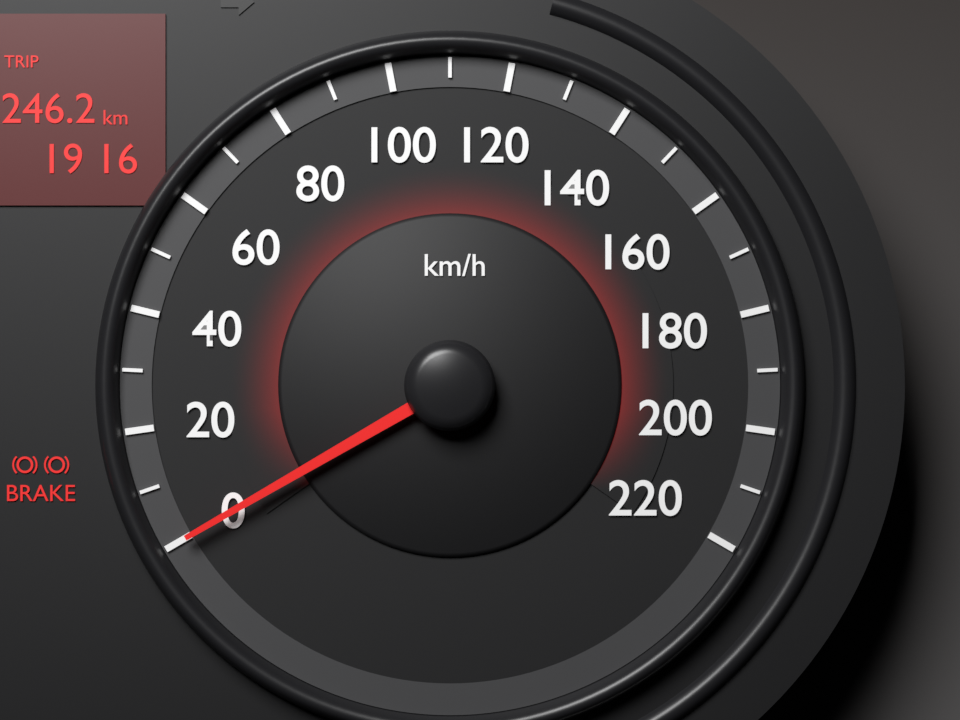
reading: 0 km/h
